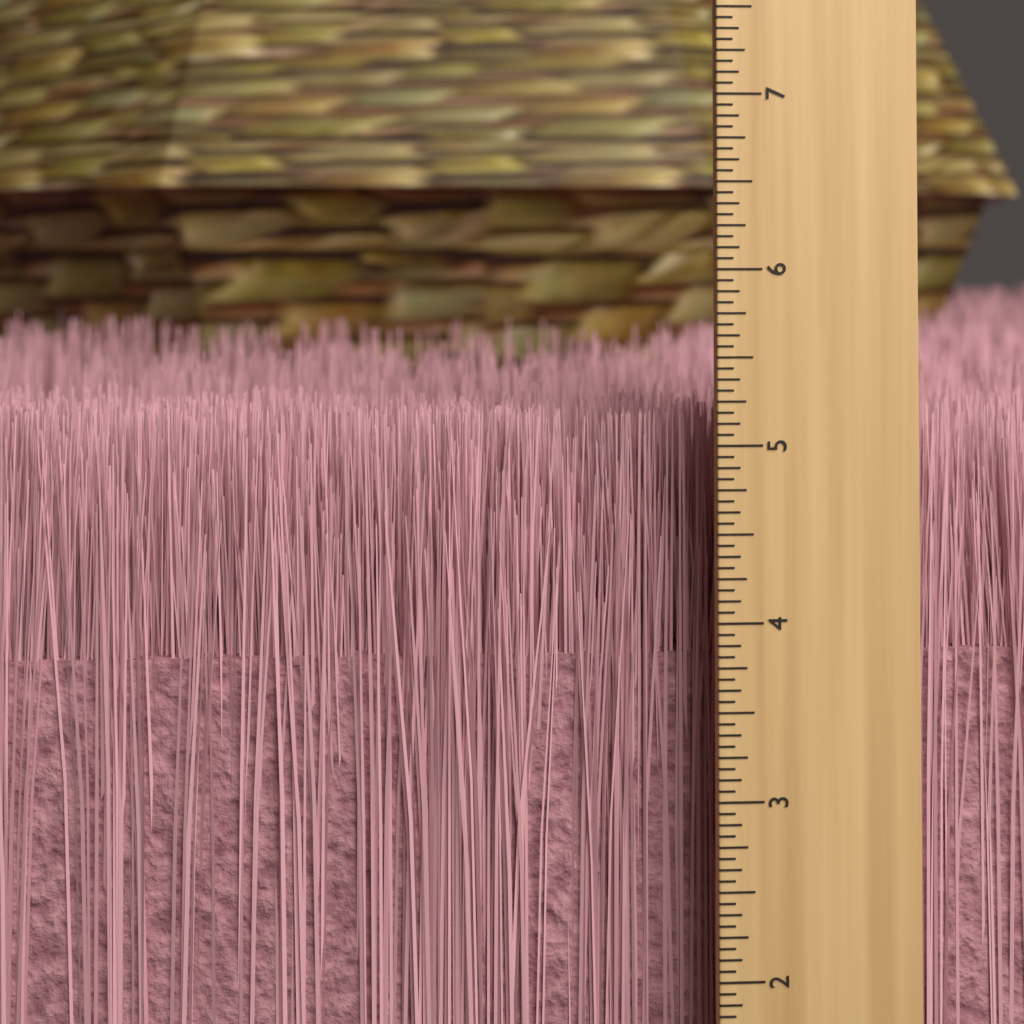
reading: 5.1250 inch
